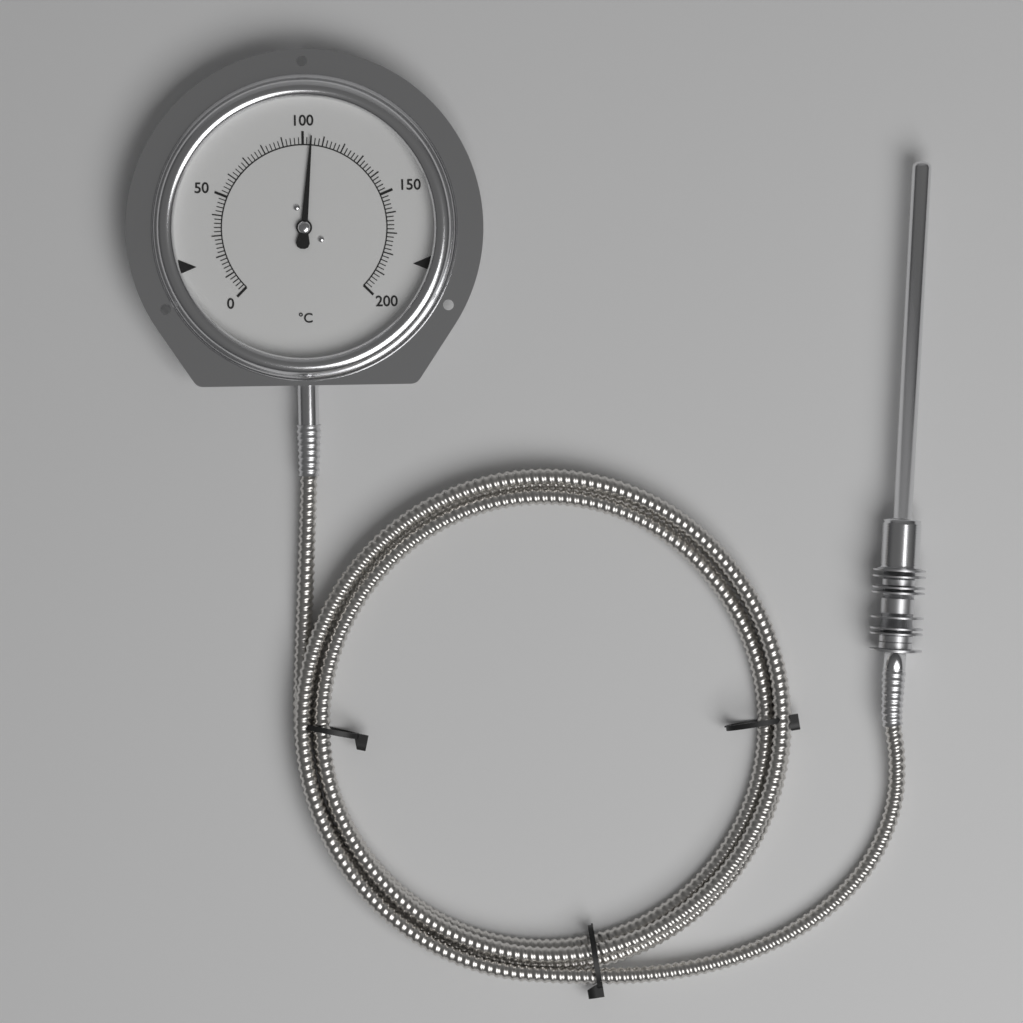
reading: 104 °C
